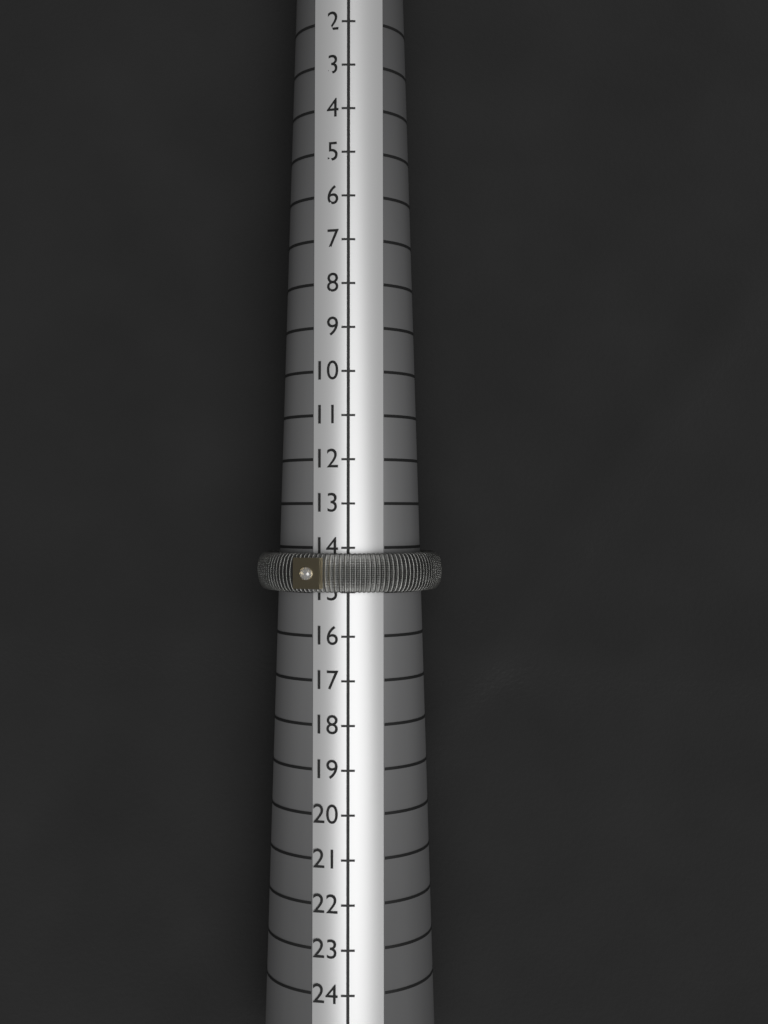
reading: 15 (no unit)
